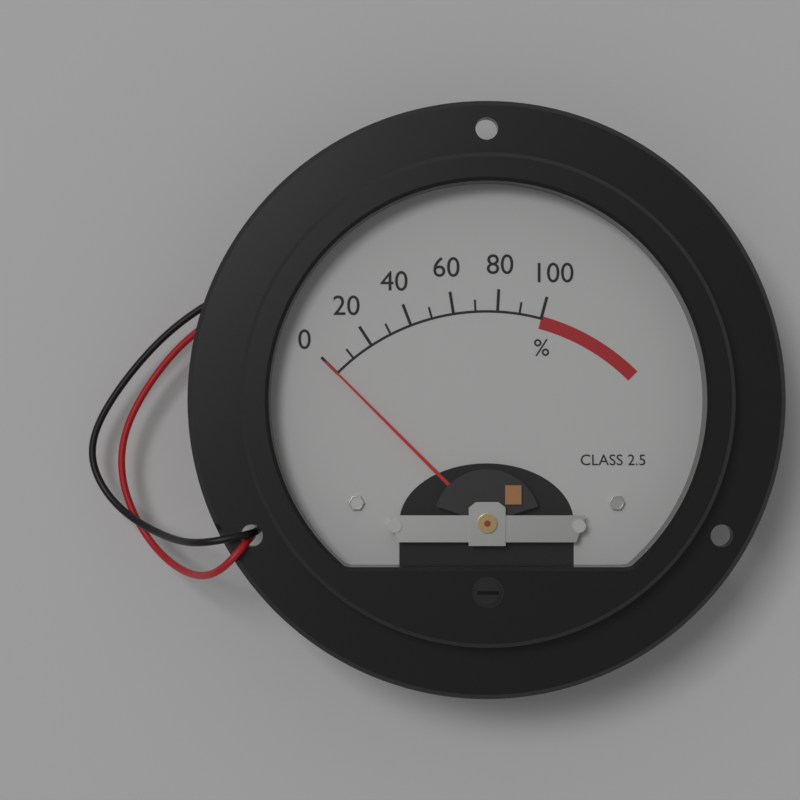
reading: 0 %
